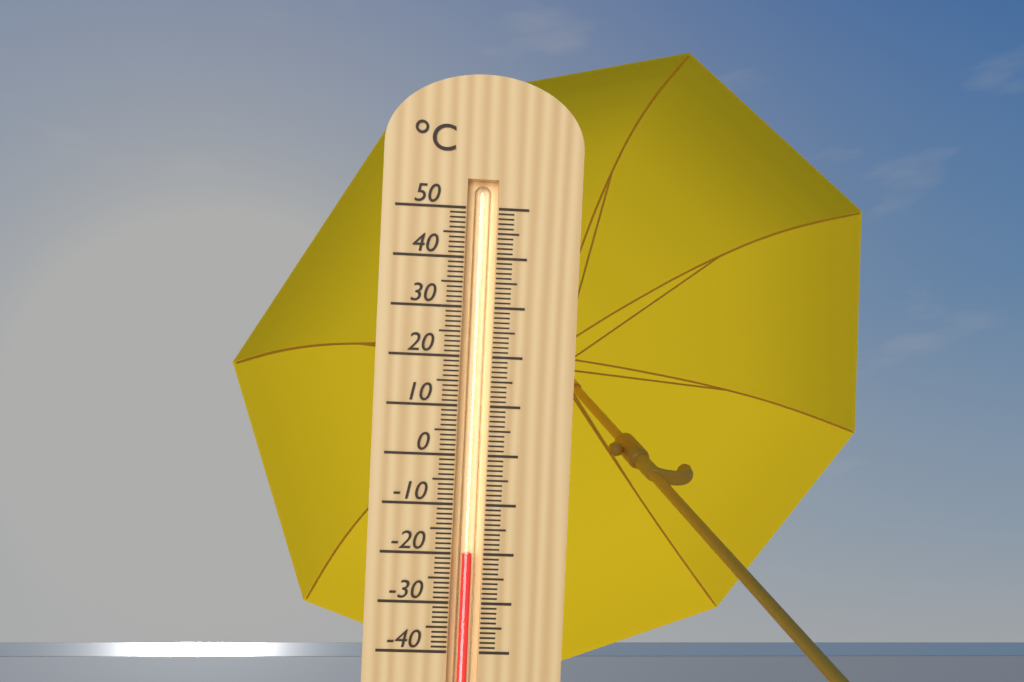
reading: -20 °C
